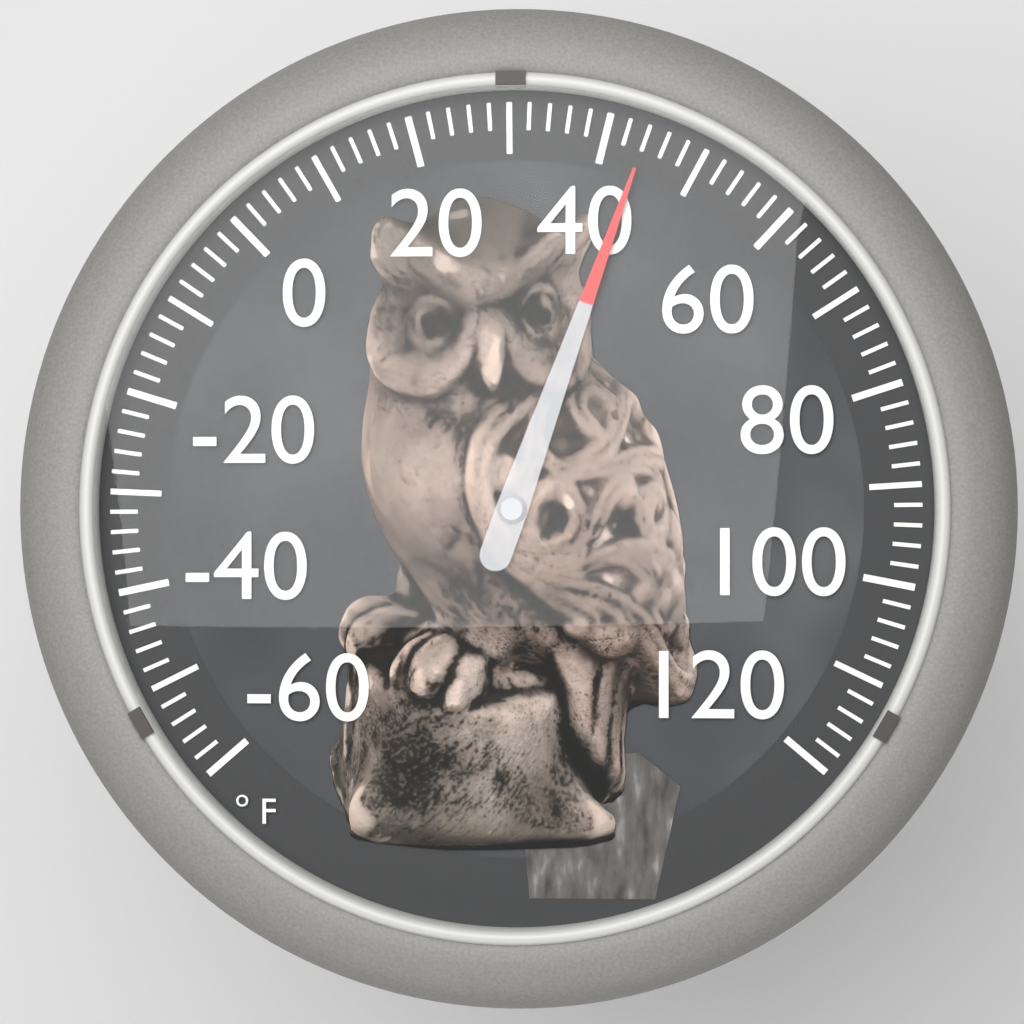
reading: 44 °F
